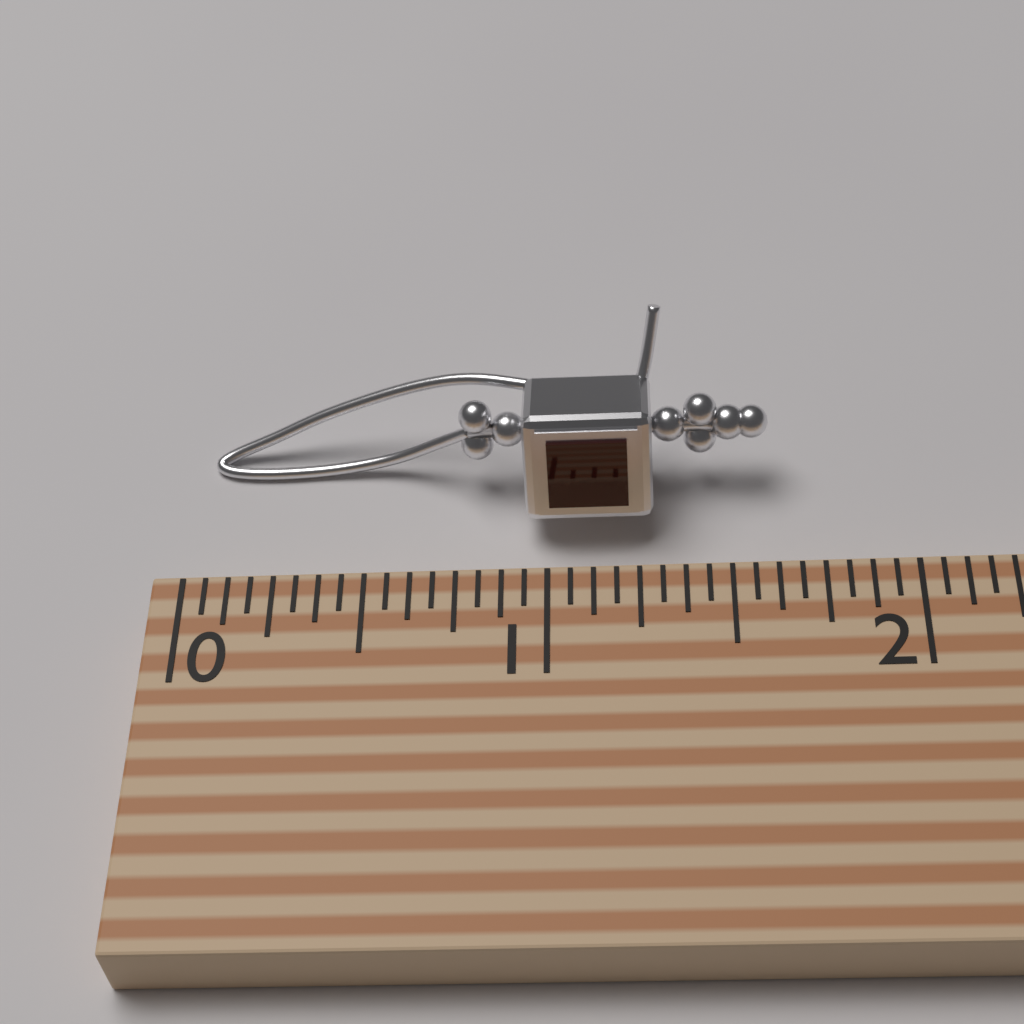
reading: 1.6250 (no unit)
